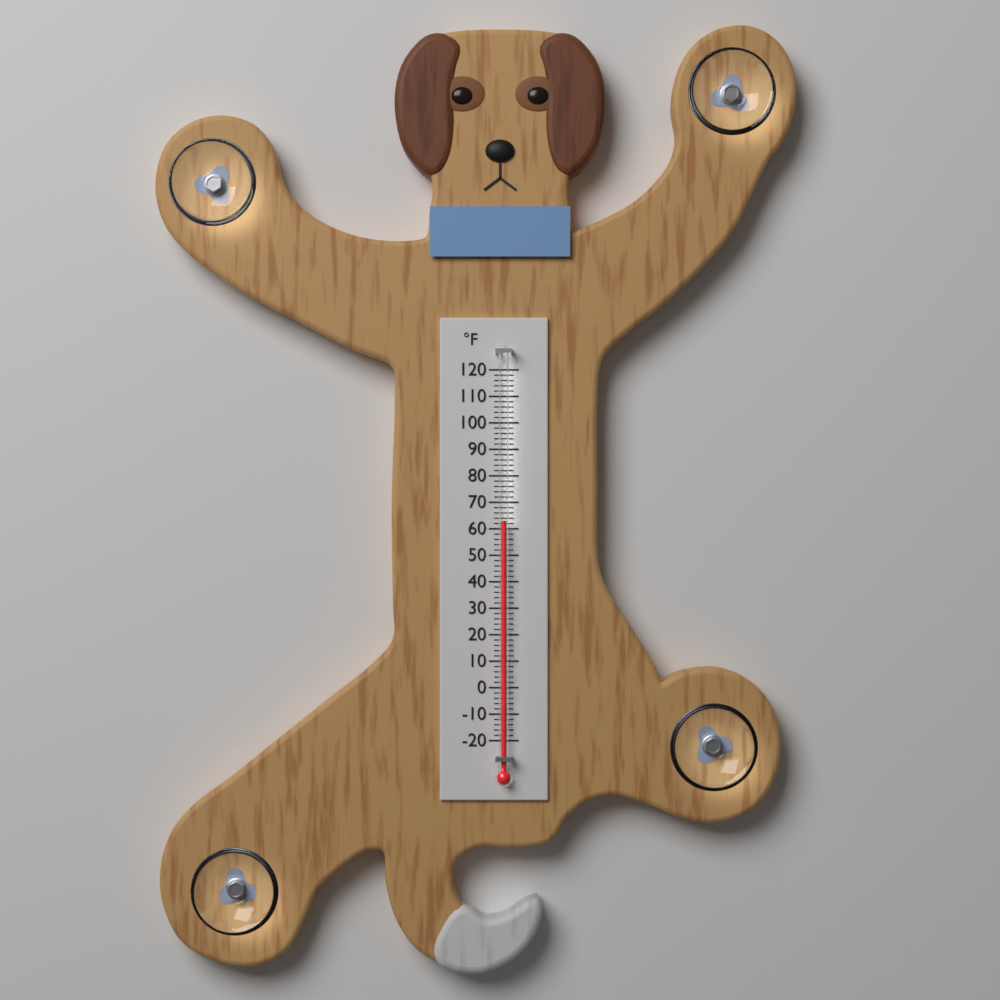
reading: 63 °F
